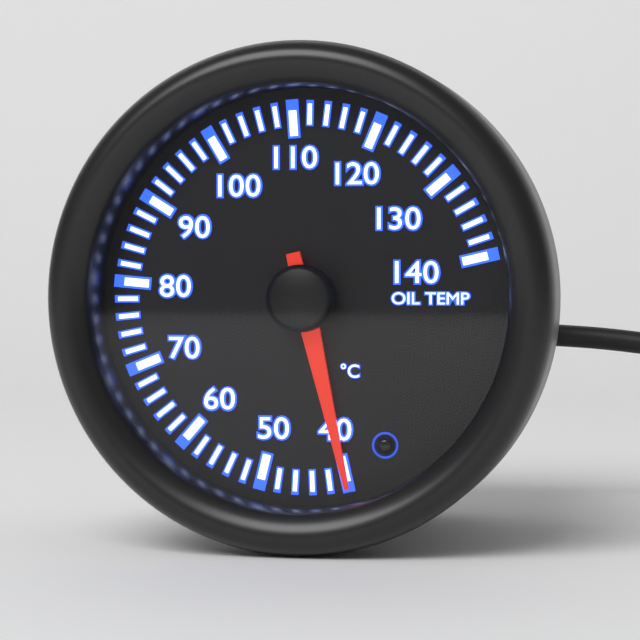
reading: 40 °C
